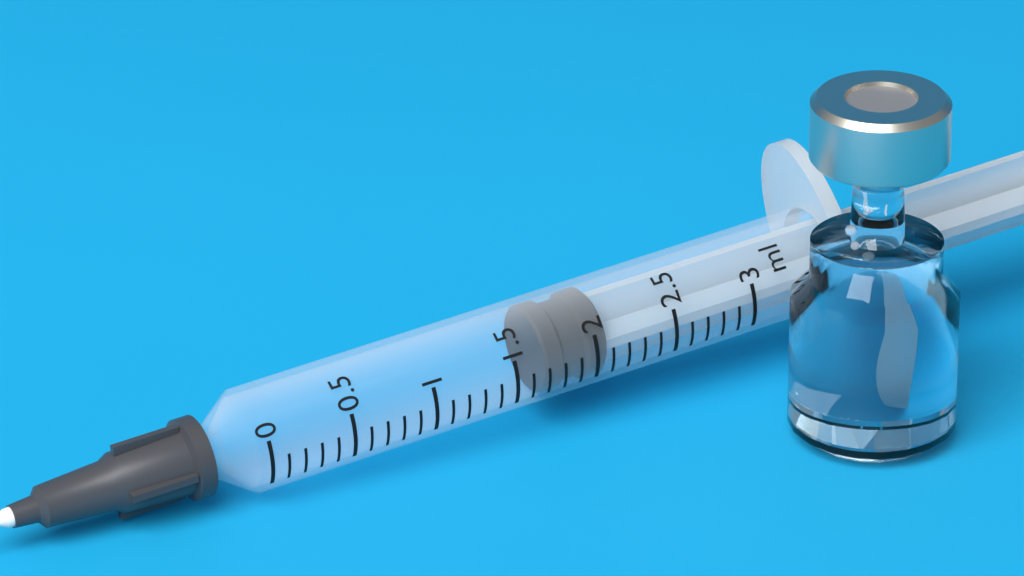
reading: 1.7 ml
